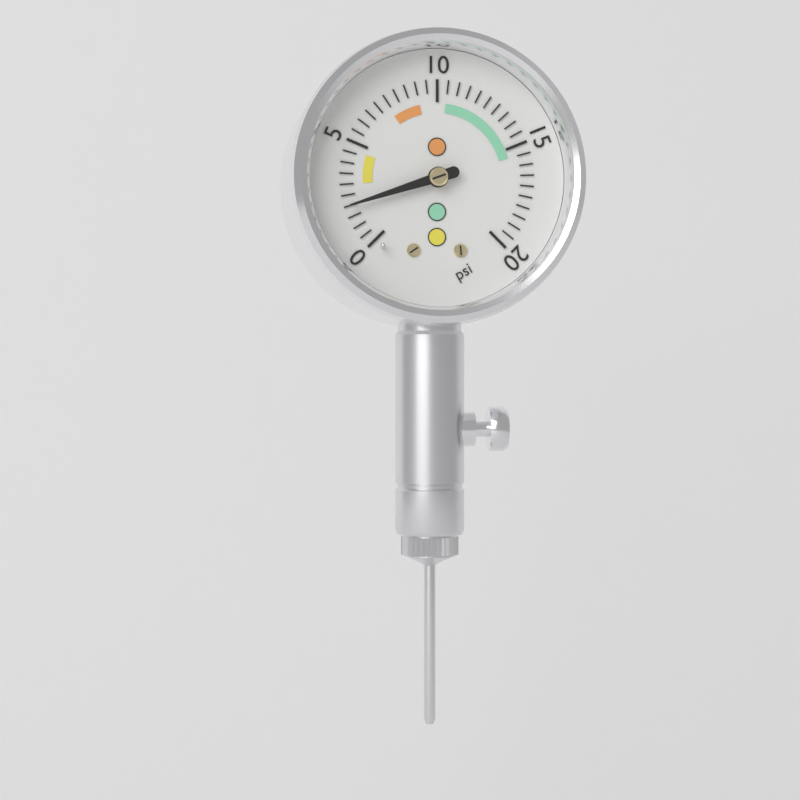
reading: 2.0 psi
